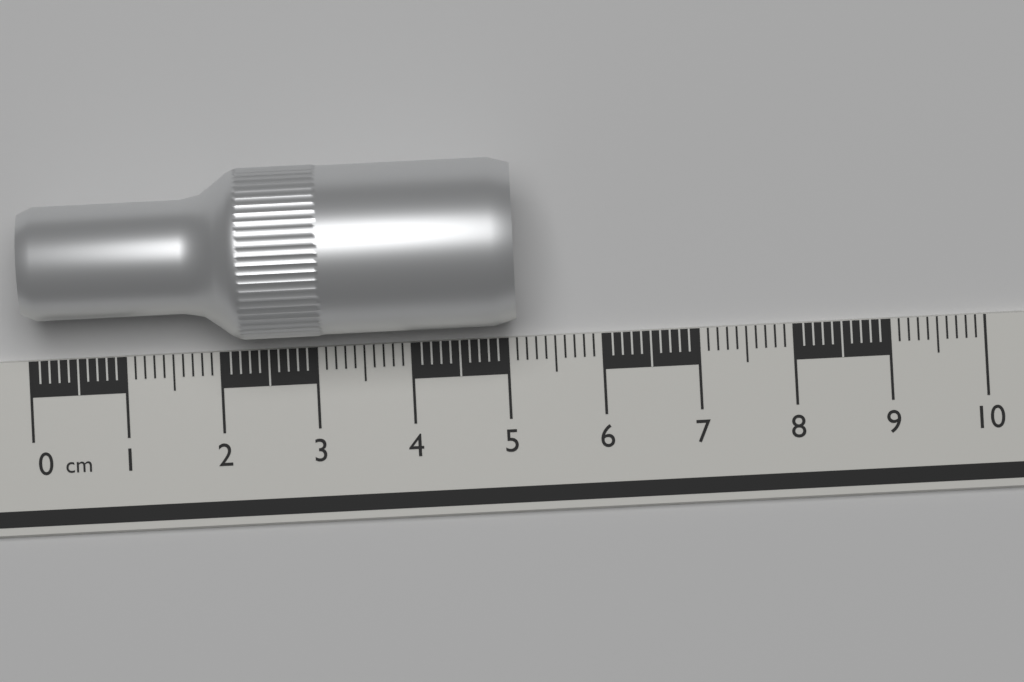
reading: 5.1 cm
